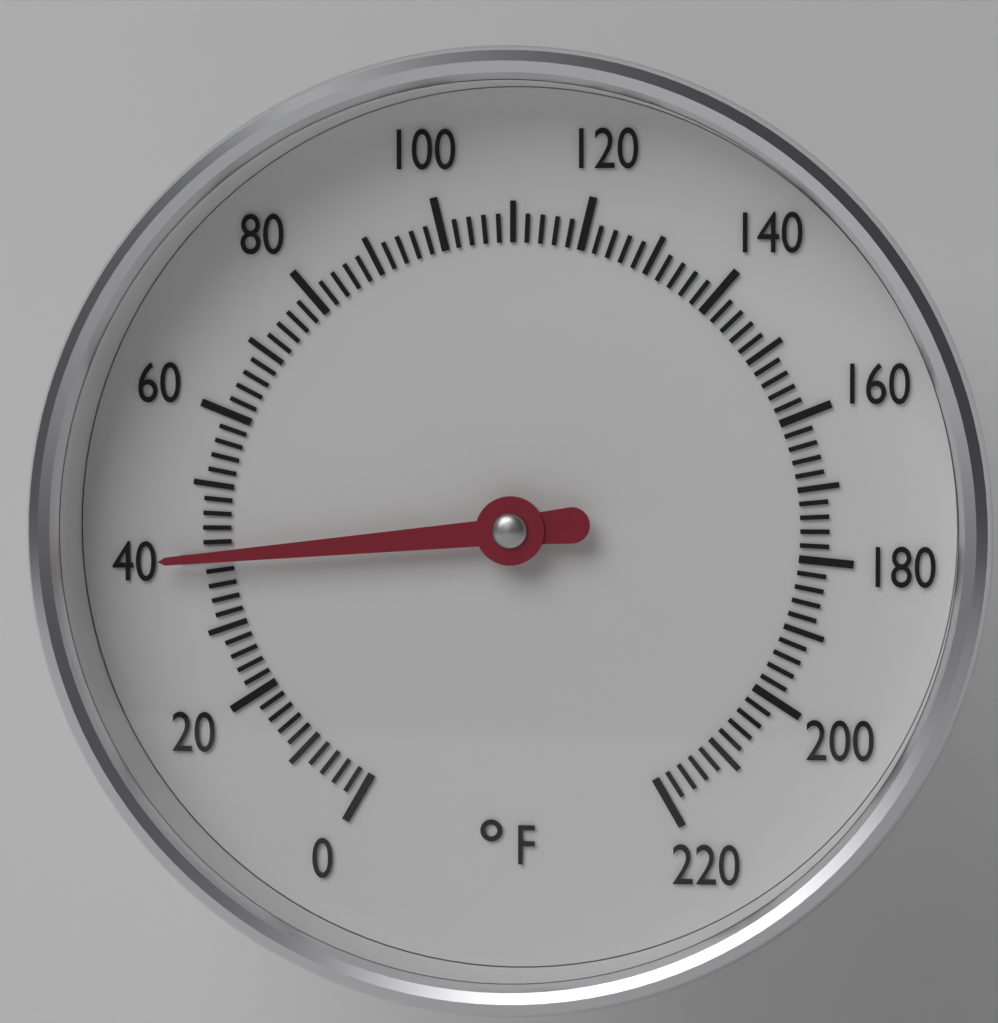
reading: 40 °F
